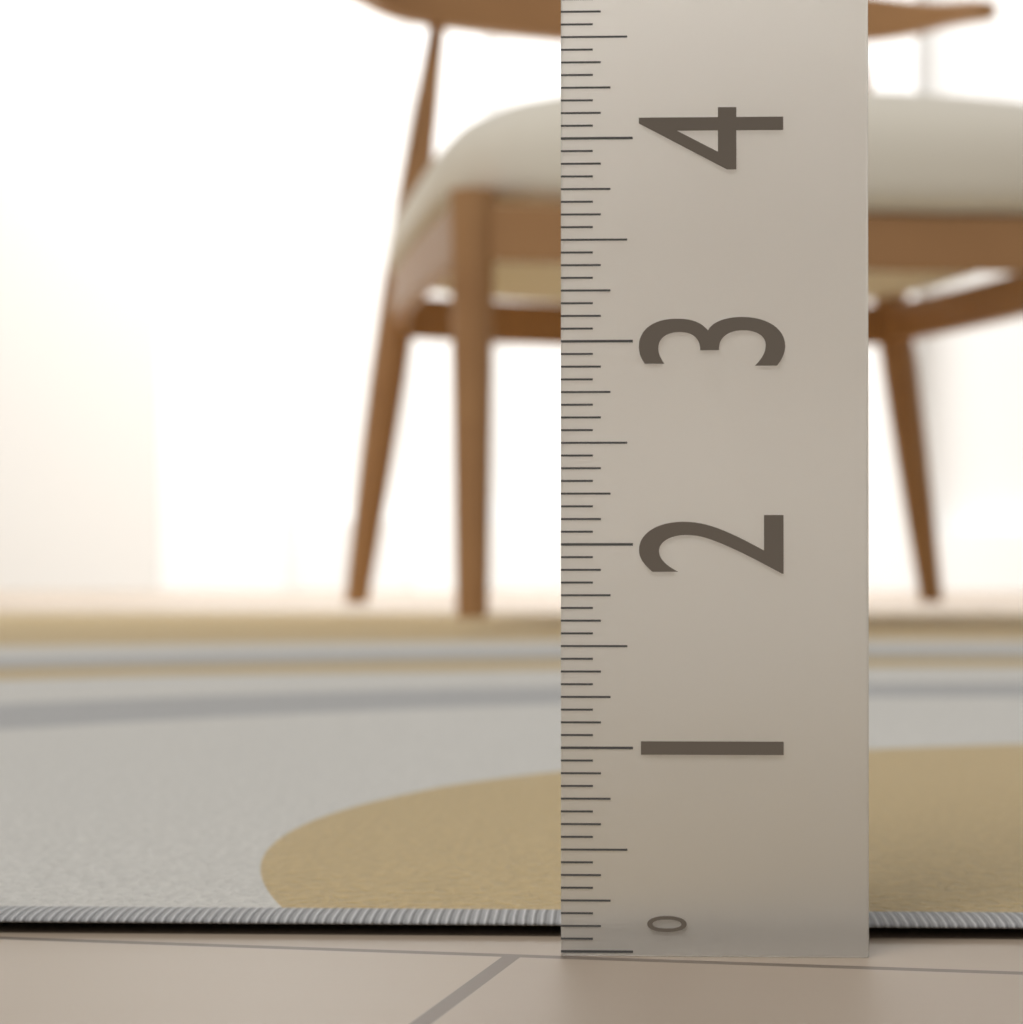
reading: 0.1250 (no unit)
